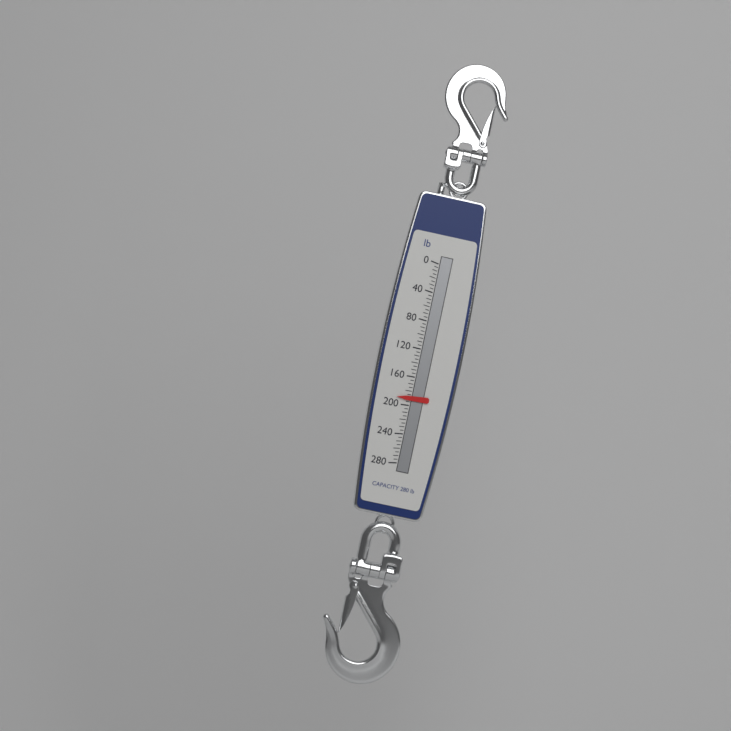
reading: 190 lb
